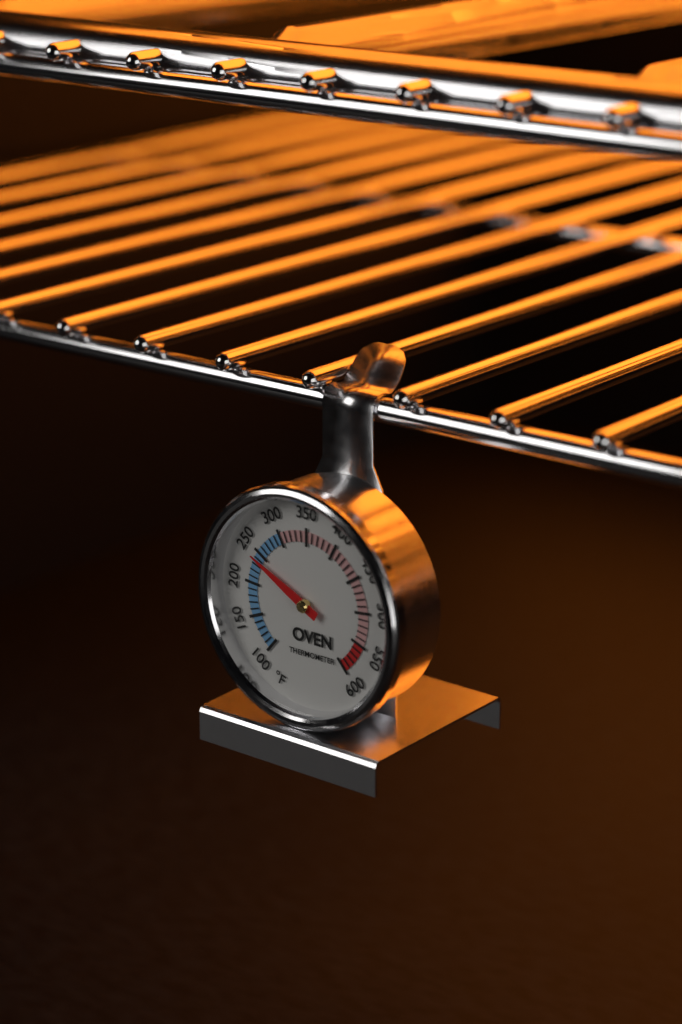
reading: 240 °F
